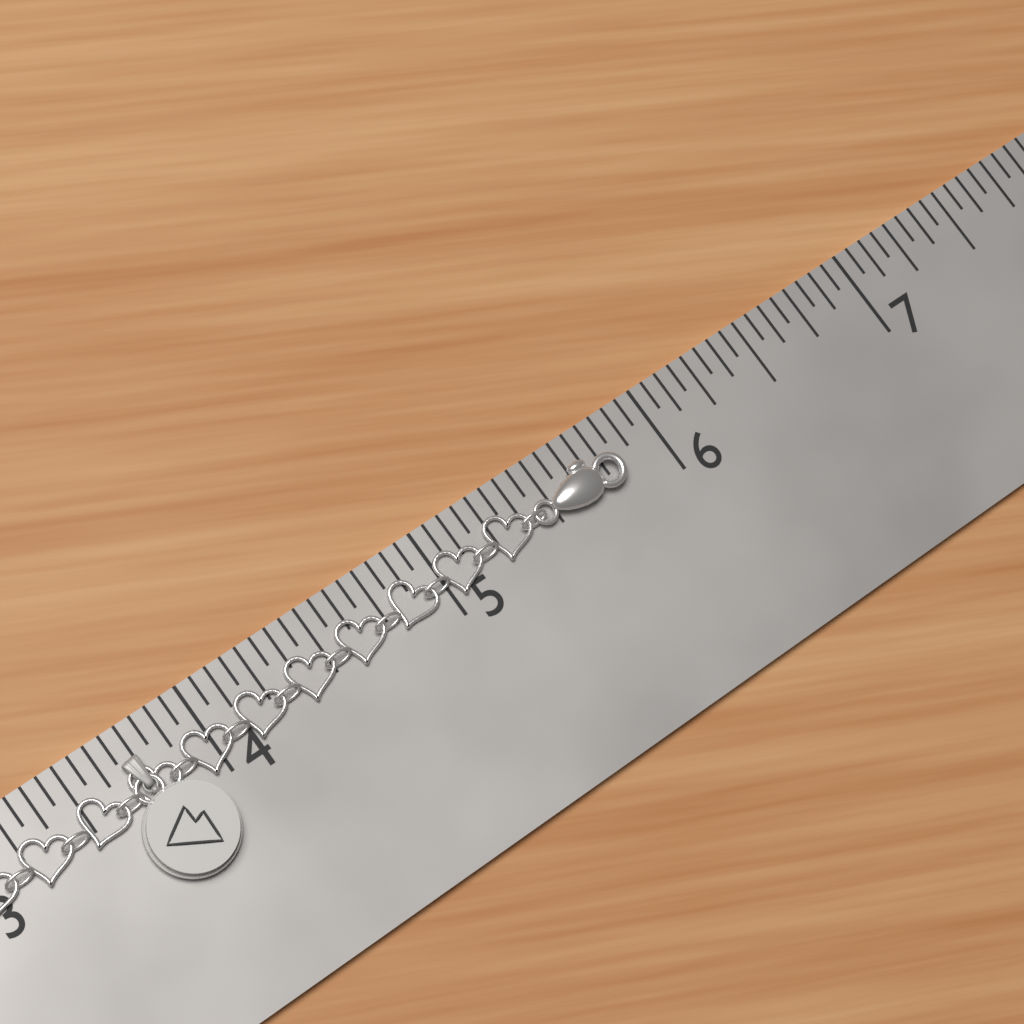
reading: 5.8125 in
